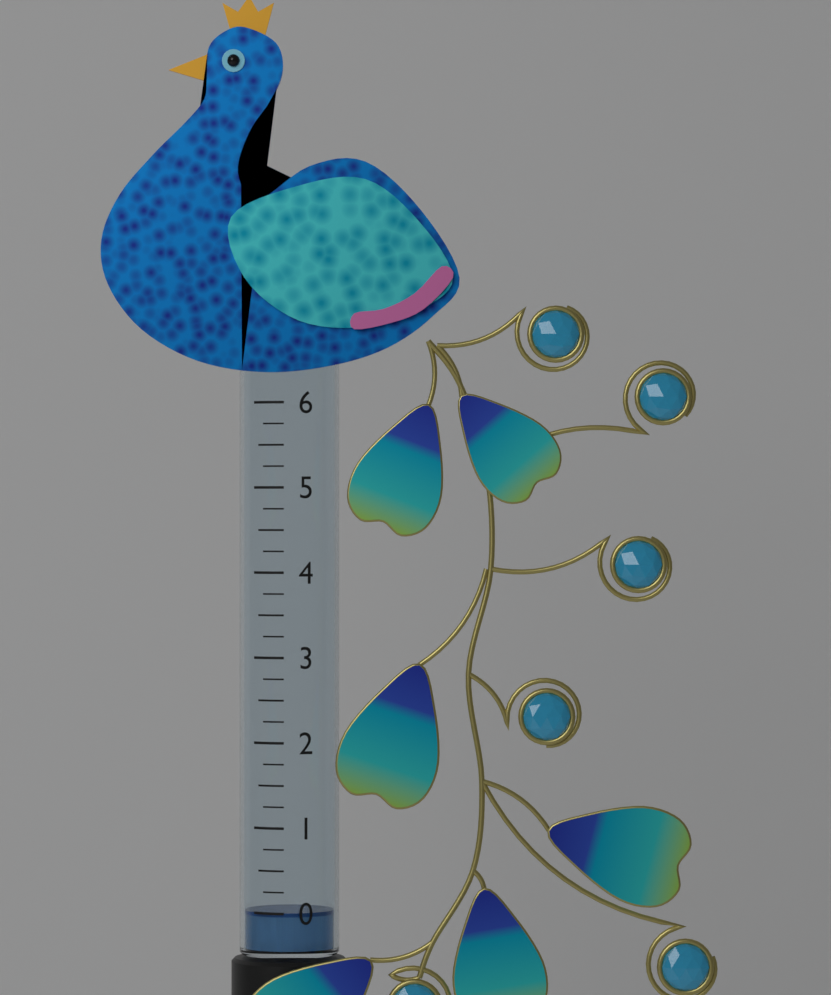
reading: 0.00 (no unit)
